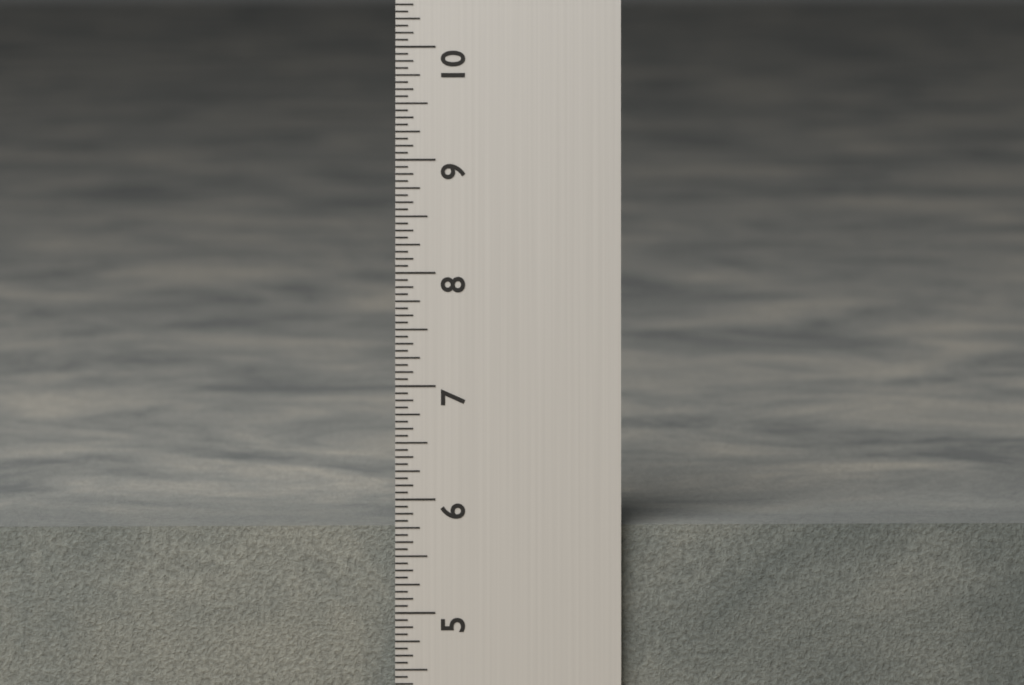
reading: 5.7500 in
